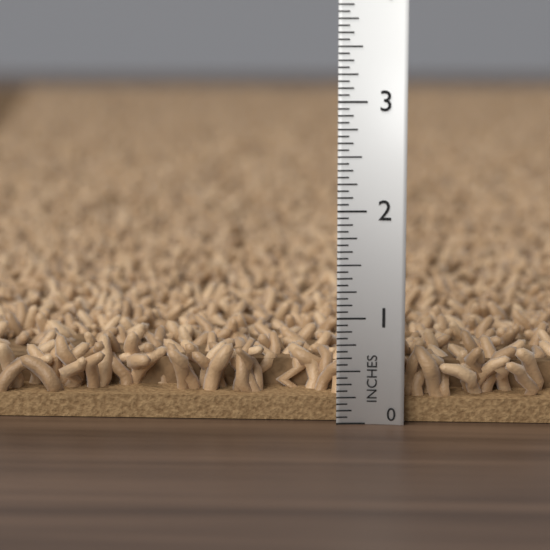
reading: 0.7500 in
